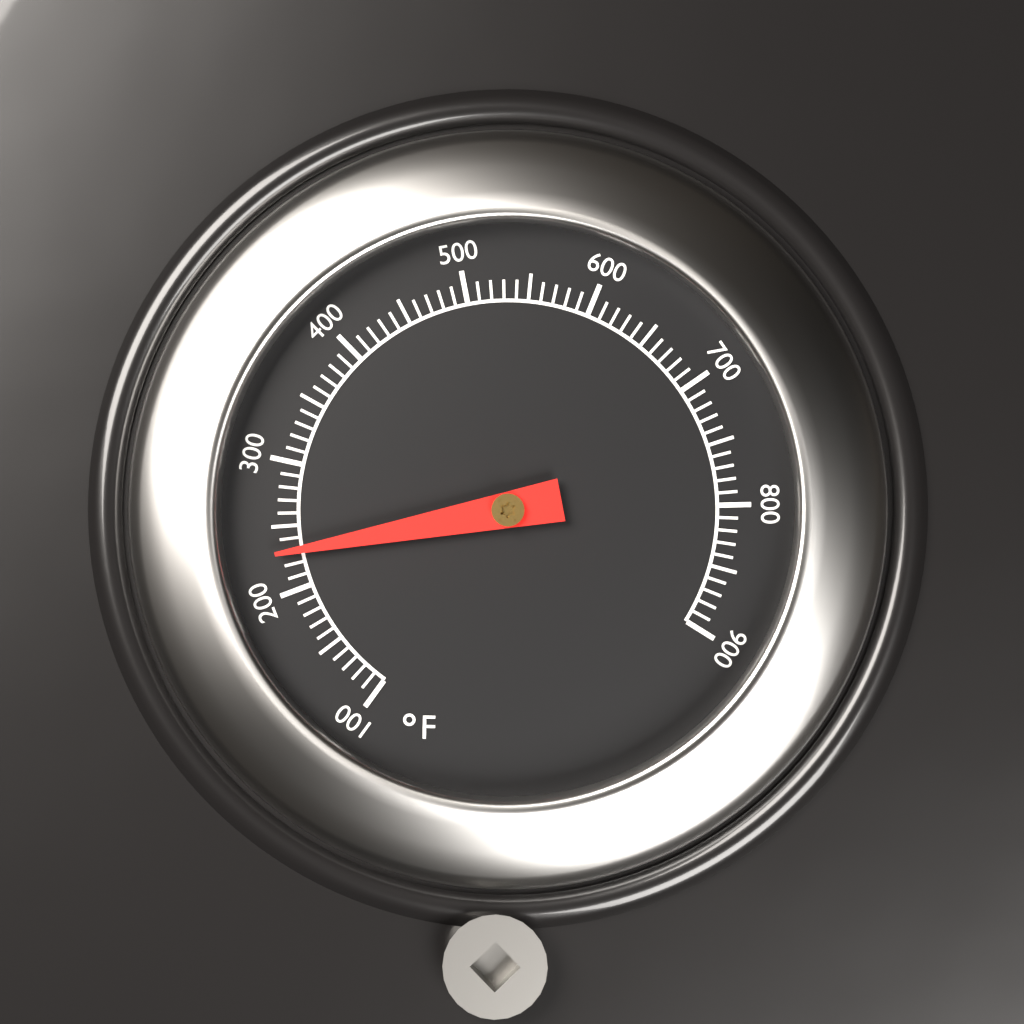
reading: 230 °F
